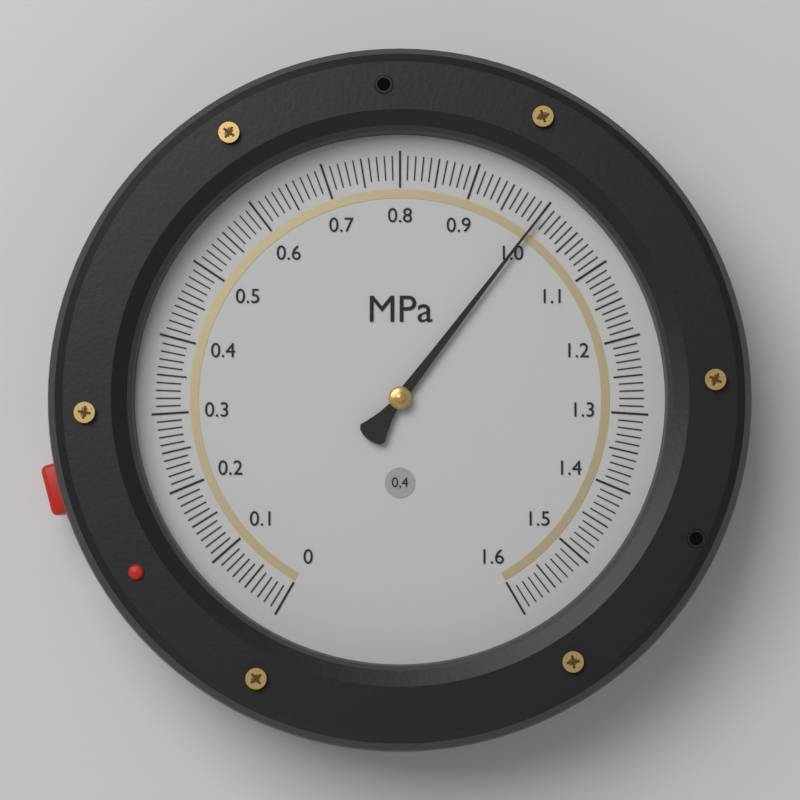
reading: 1.00 MPa
